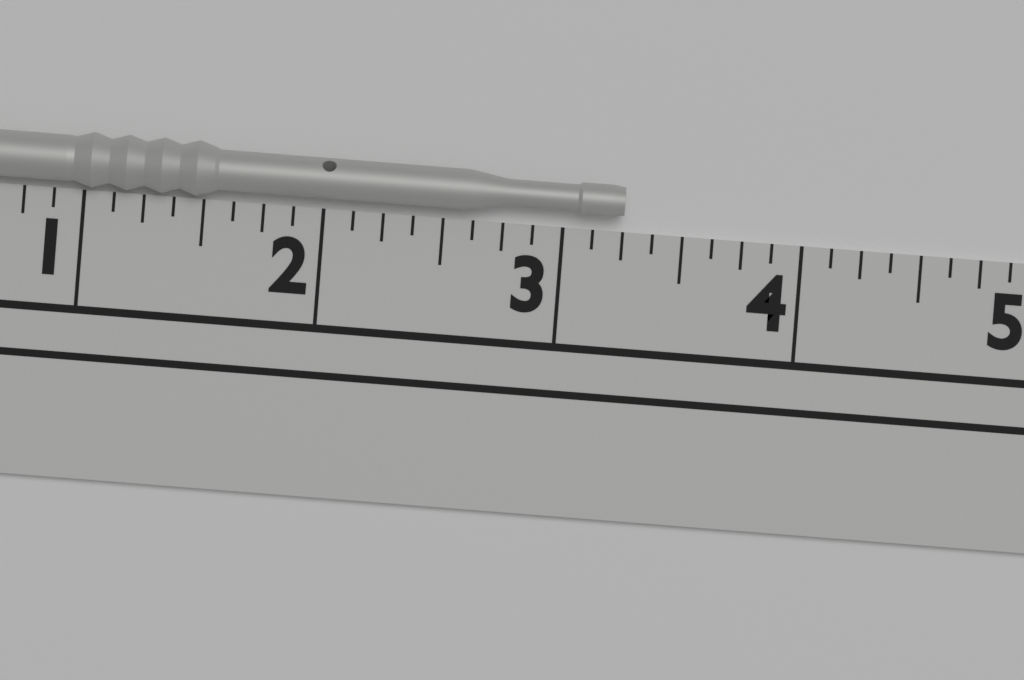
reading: 3.250 in
